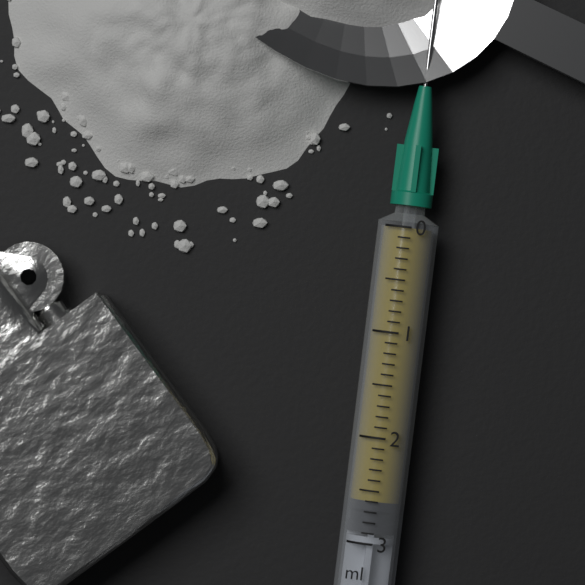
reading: 2.6 ml
